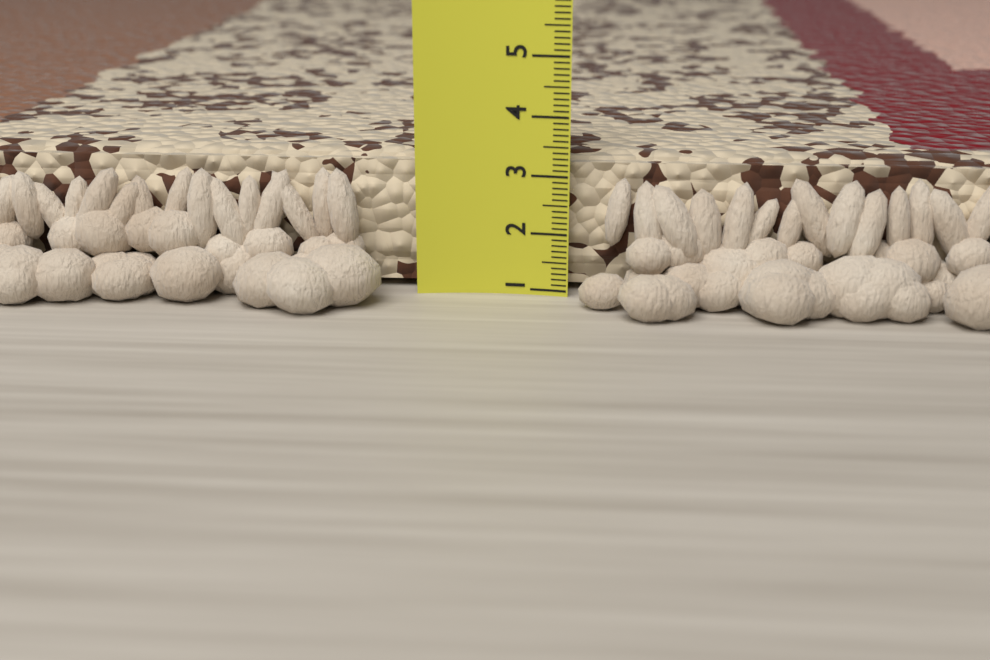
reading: 3.3 (no unit)
